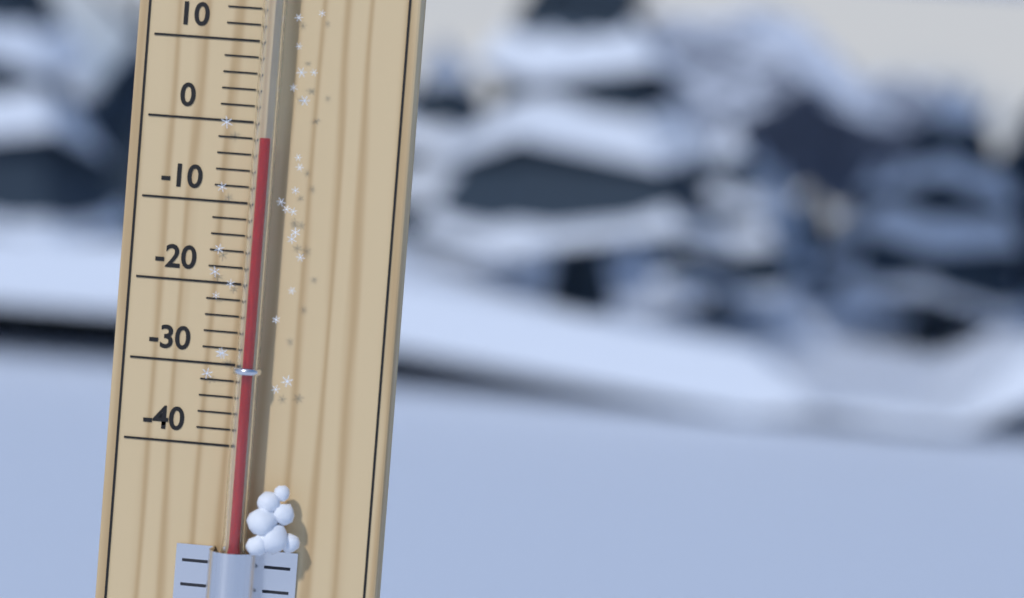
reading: -2 °C
